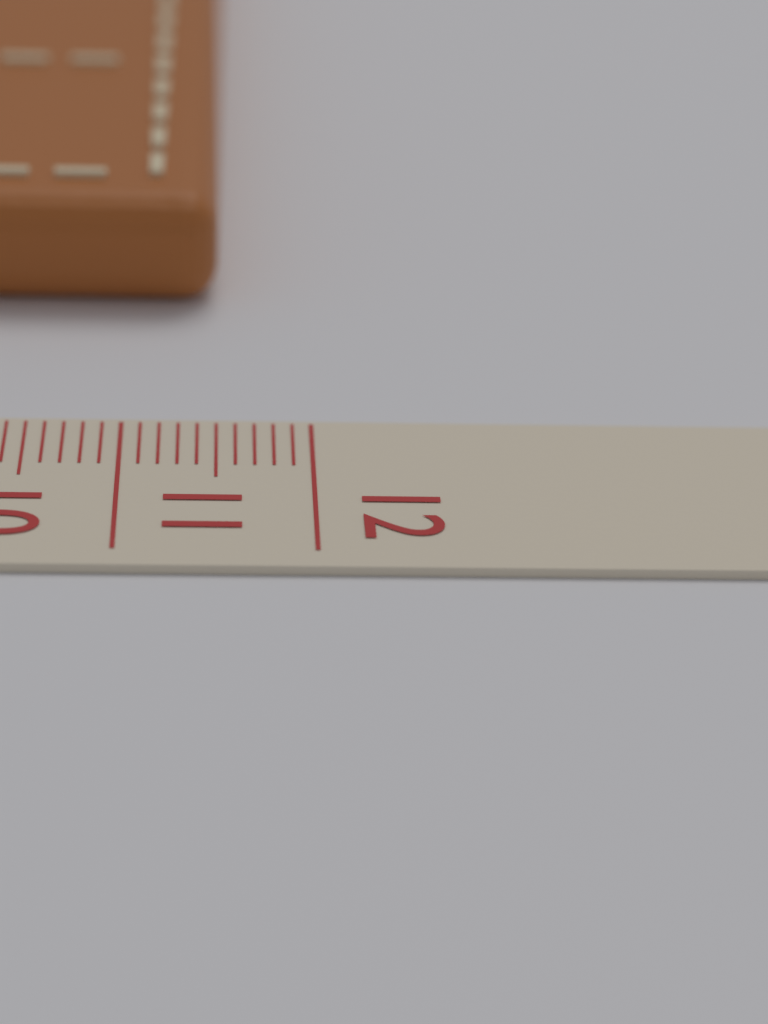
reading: 11.5 cm
